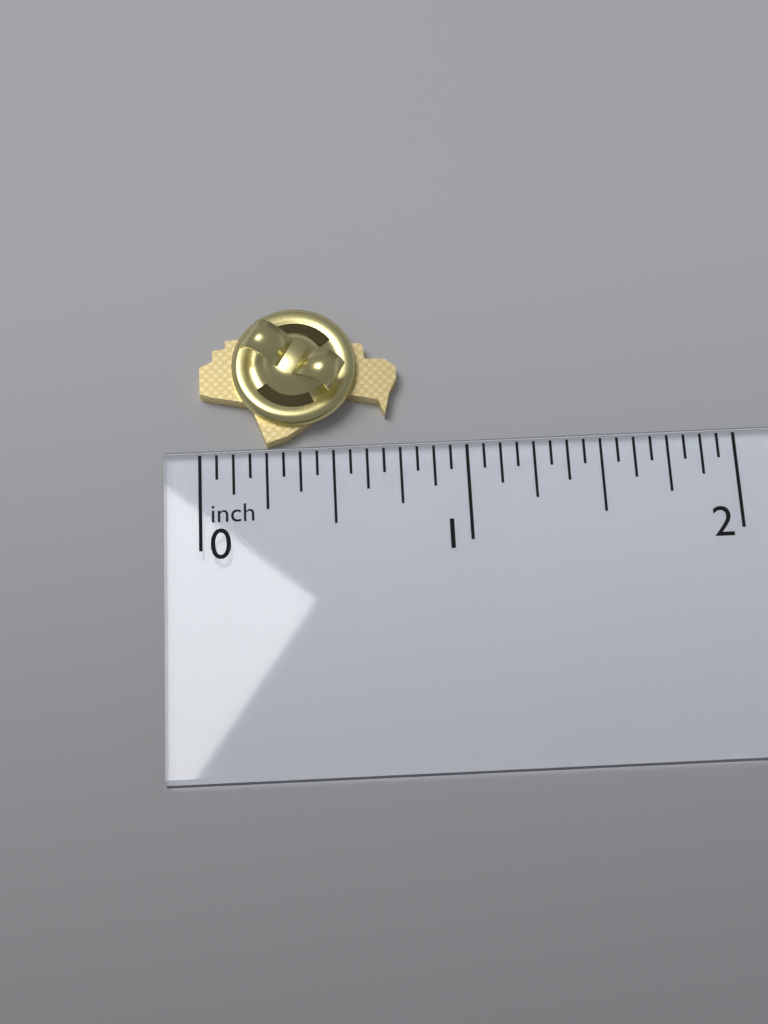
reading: 0.7500 inch
